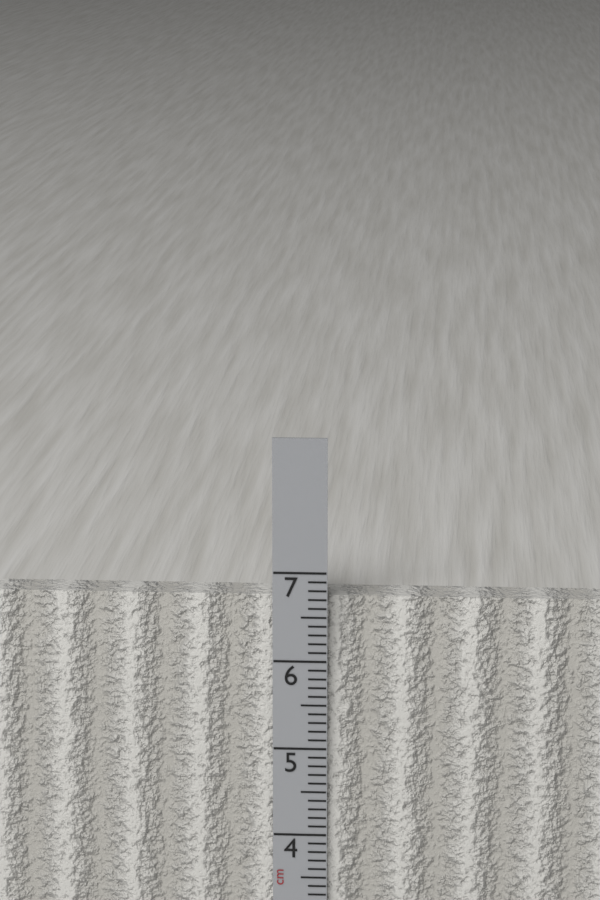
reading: 6.7 cm
